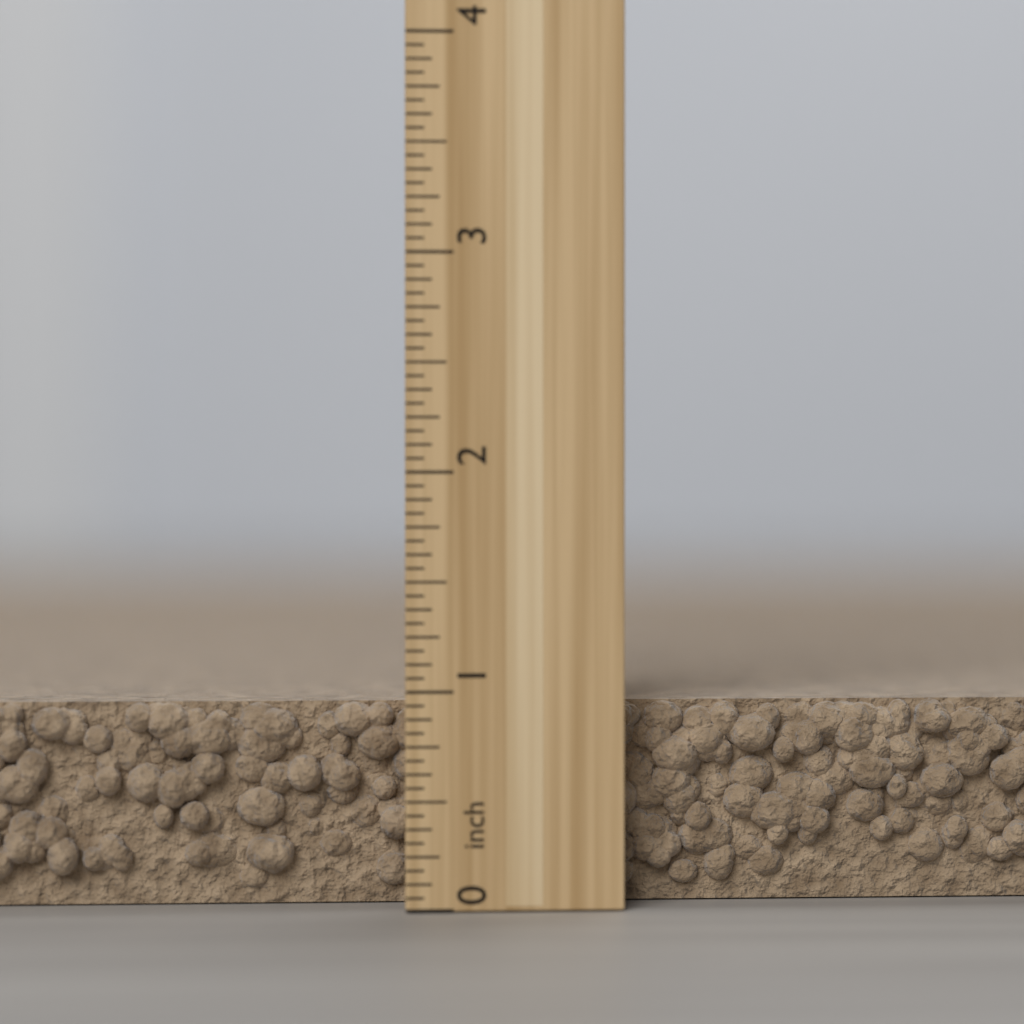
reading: 0.9375 inch
